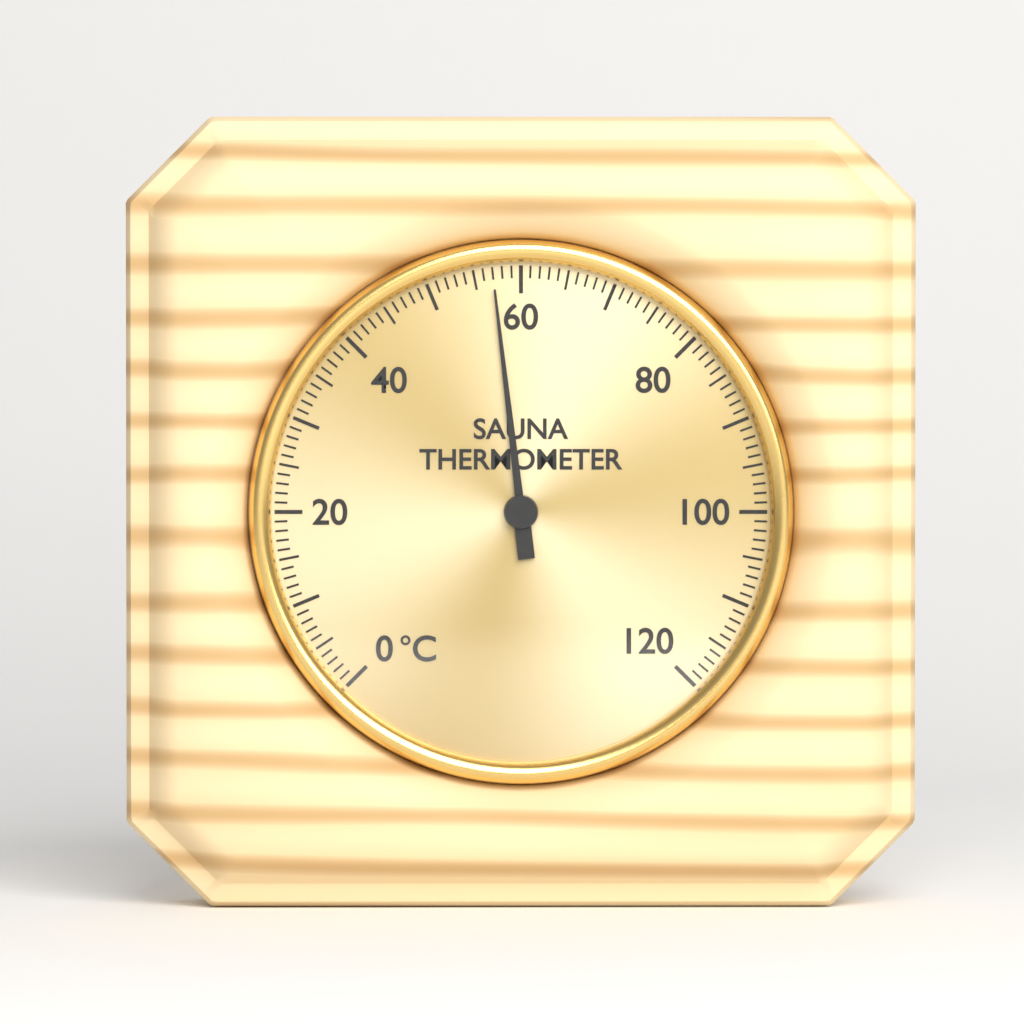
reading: 57 °C
